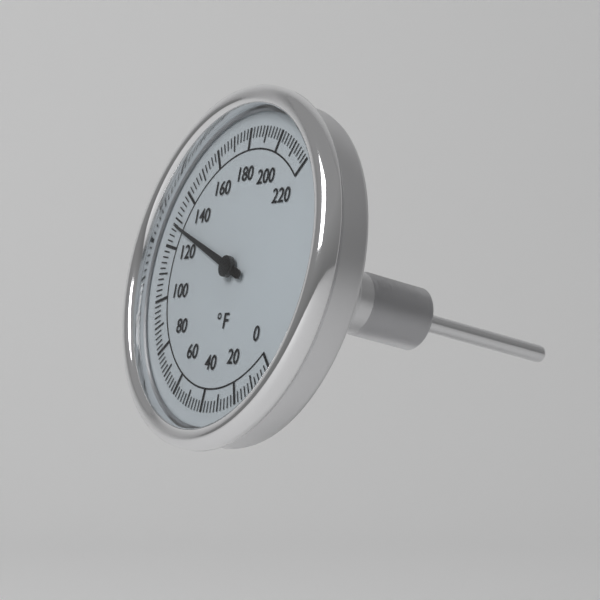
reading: 128 °F
